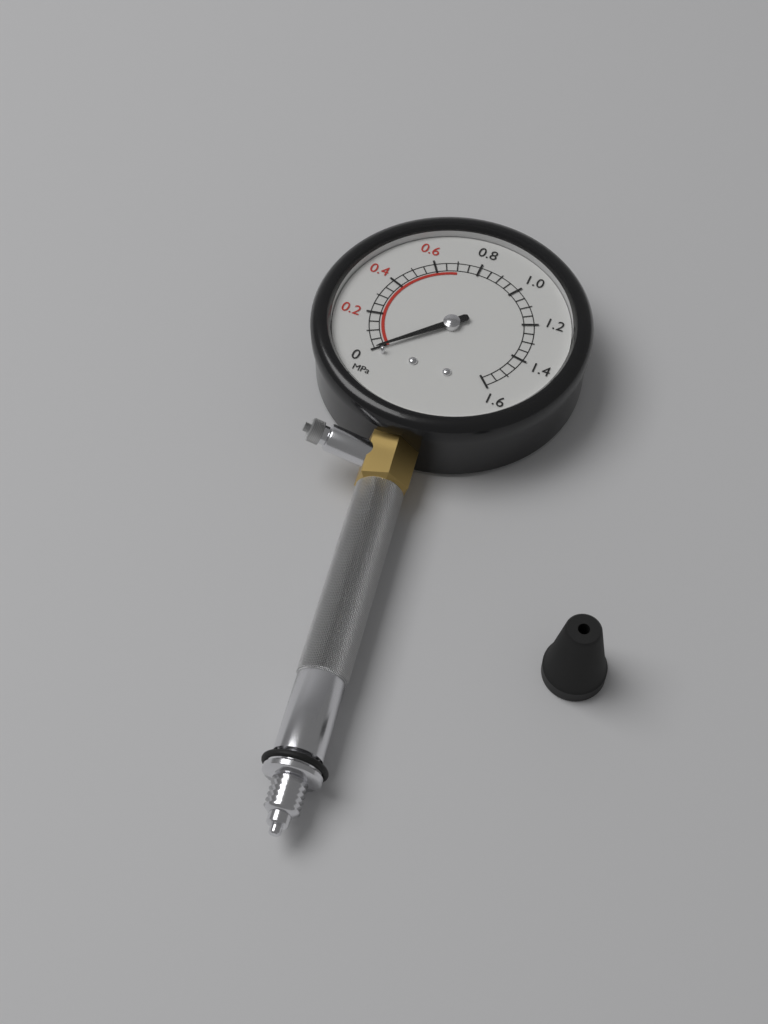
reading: 0.00 MPa
